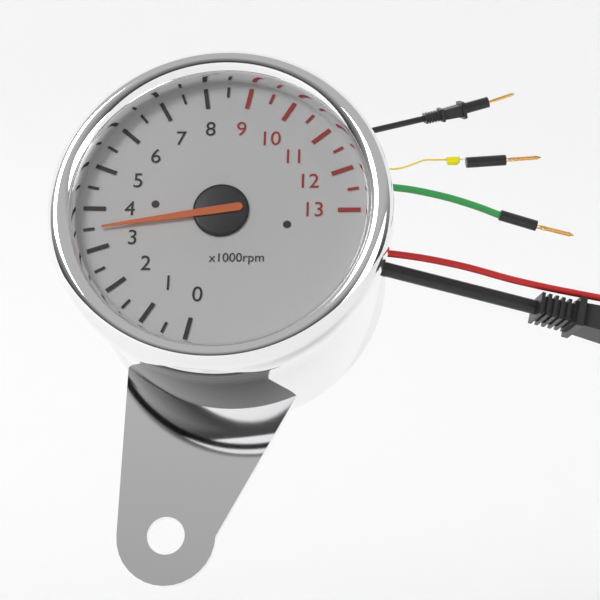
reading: 3.5 x1000rpm
